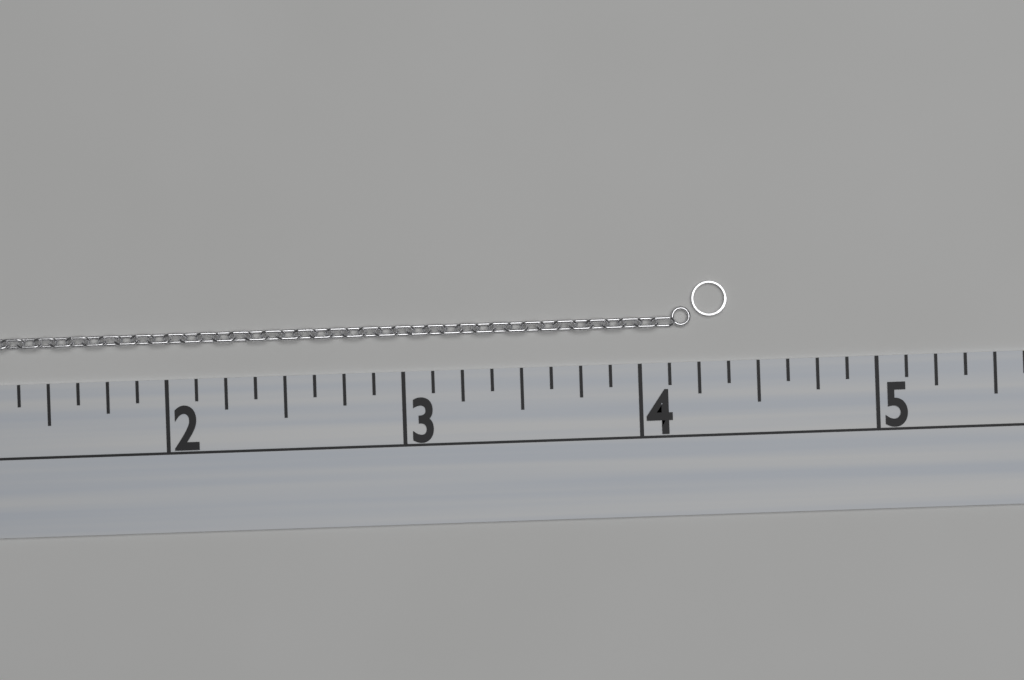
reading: 4.375 (no unit)
